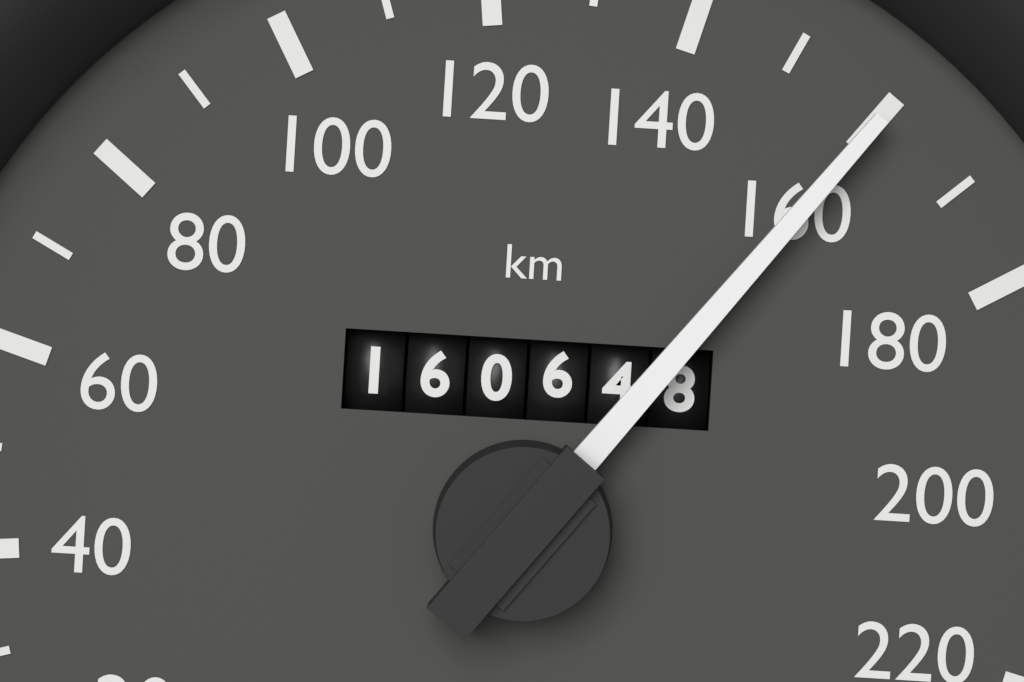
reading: 160 km/h
